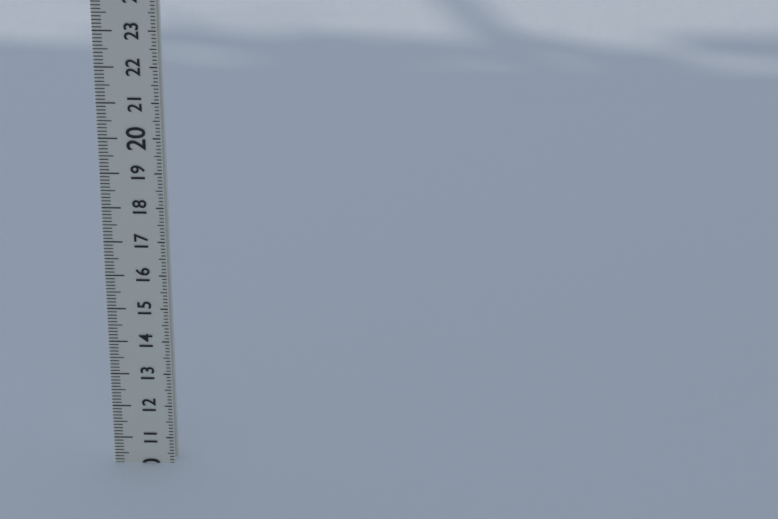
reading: 10.2 (no unit)
